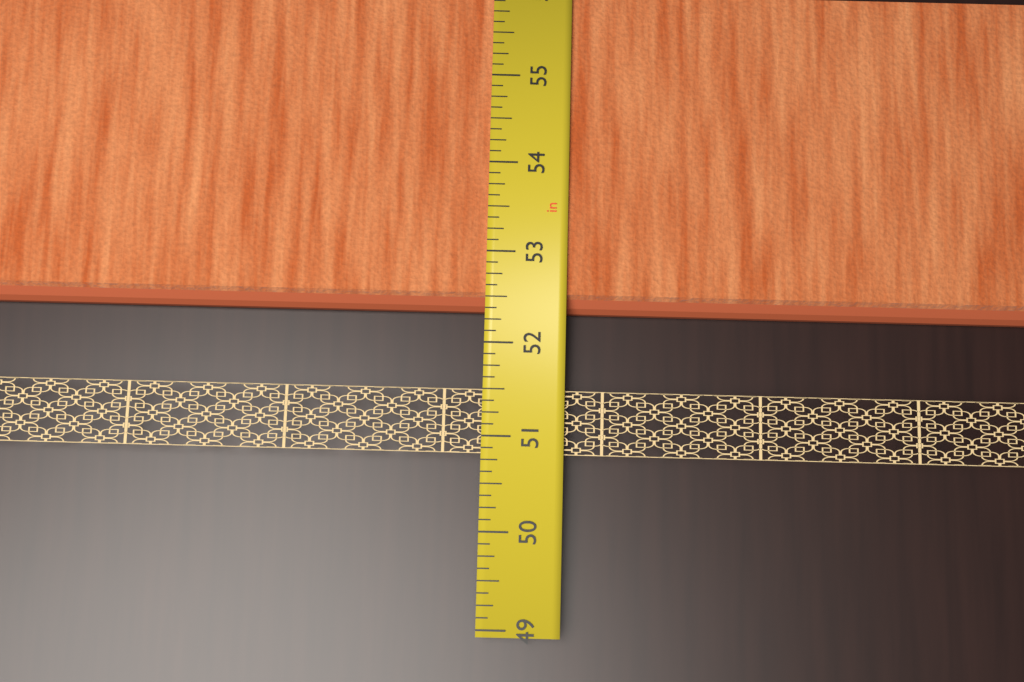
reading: 52.375 in
